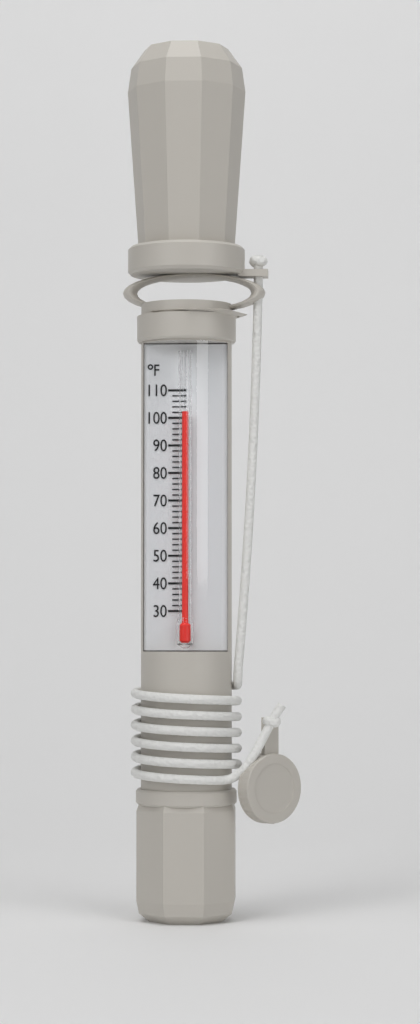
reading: 102 °F
